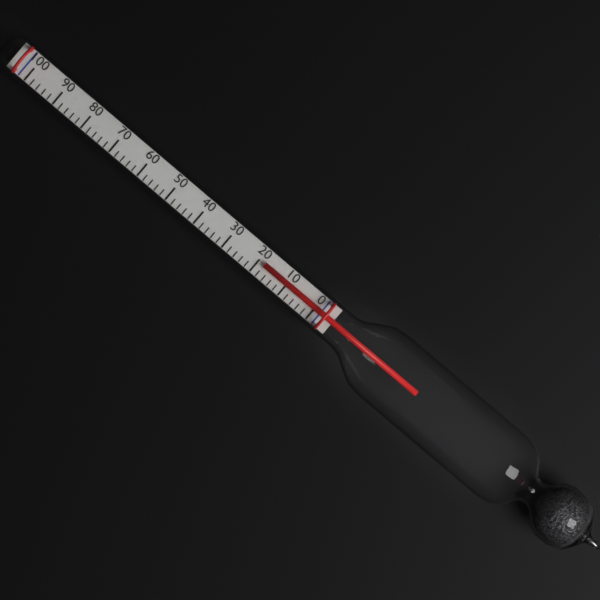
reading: 18 (no unit)
